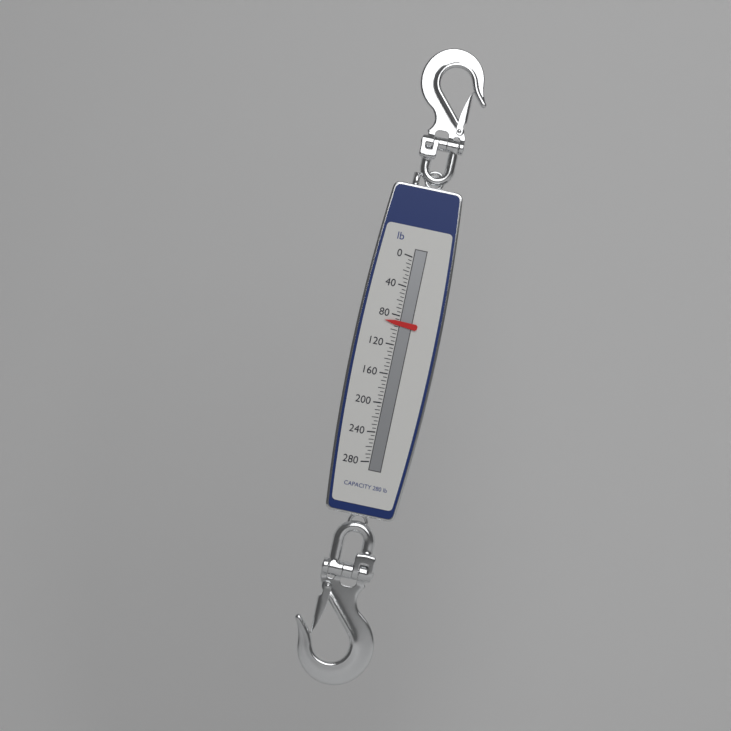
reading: 90 lb
